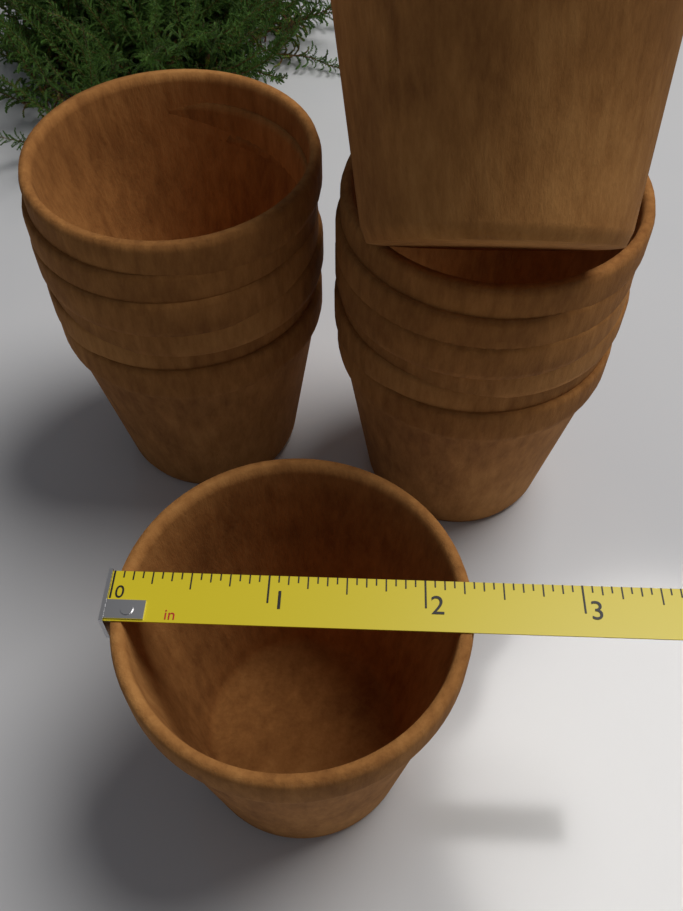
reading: 2.3125 in
